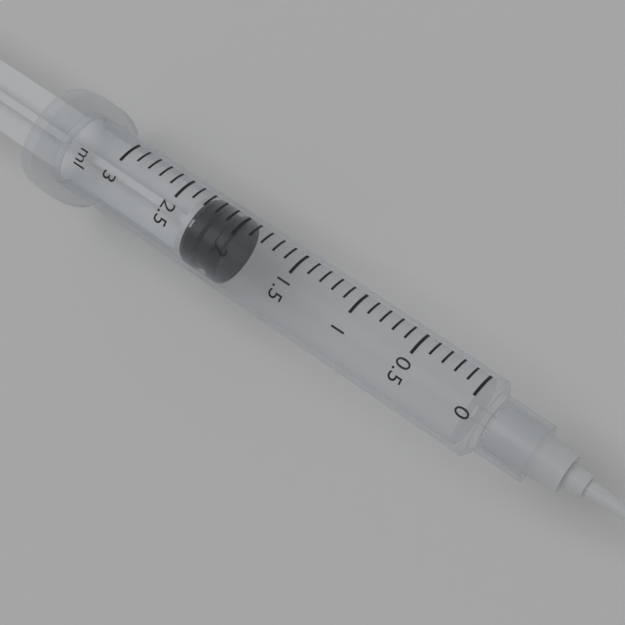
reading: 2.0 ml
